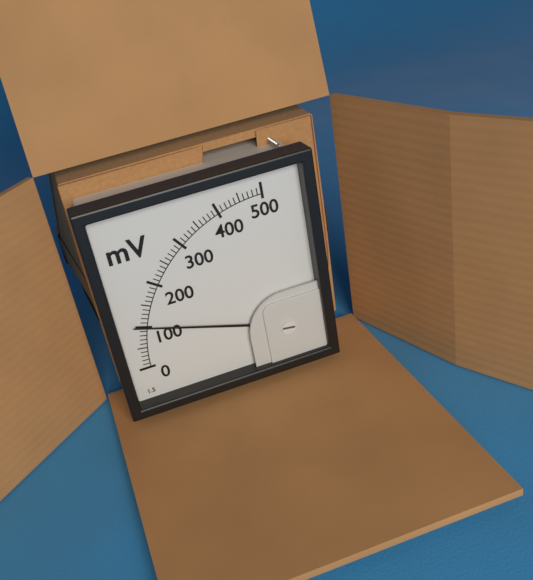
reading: 100 mV
